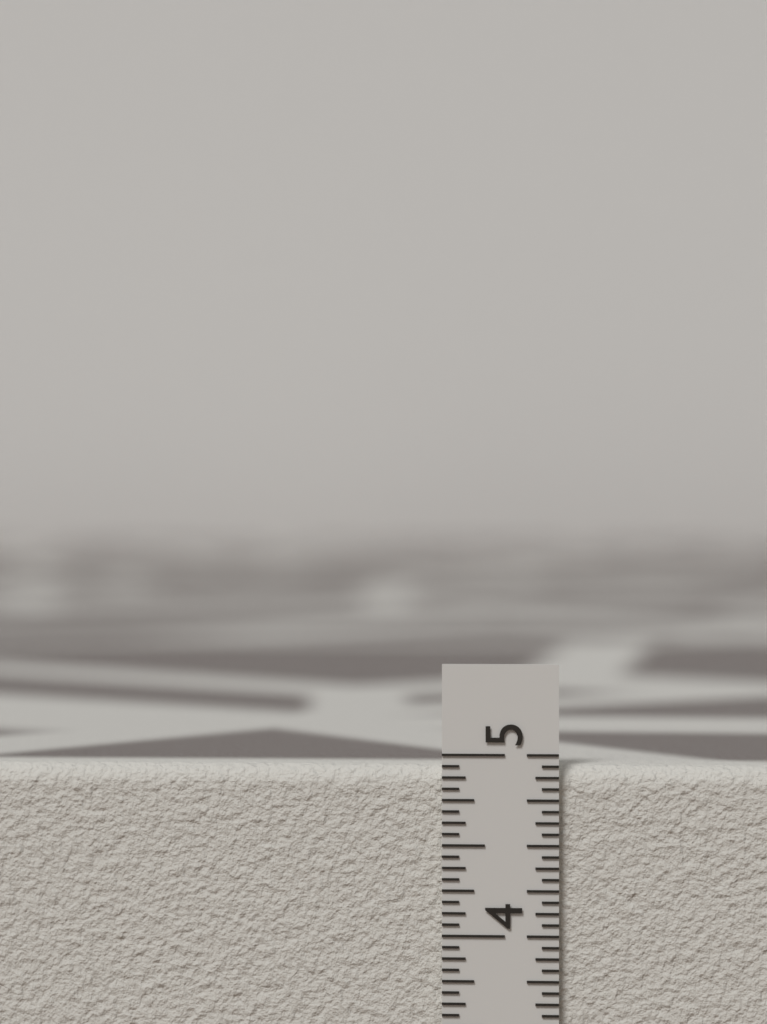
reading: 4.9375 in
